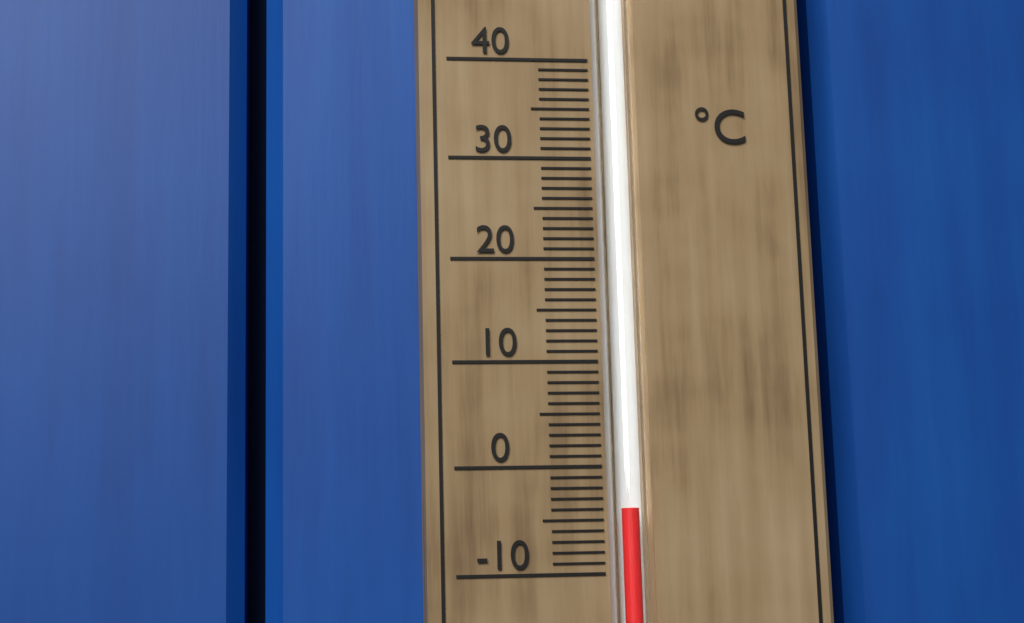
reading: -4 °C
